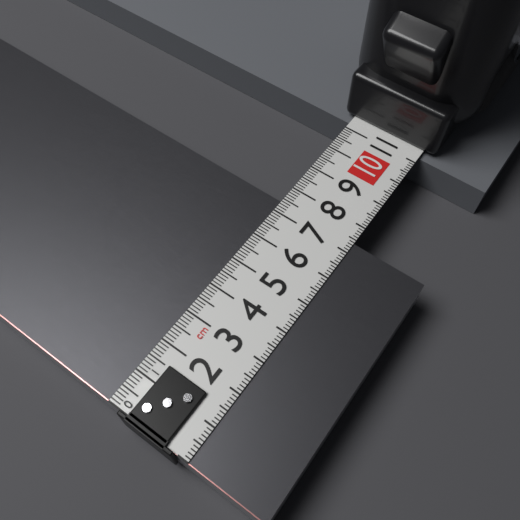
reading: 7.4 cm
